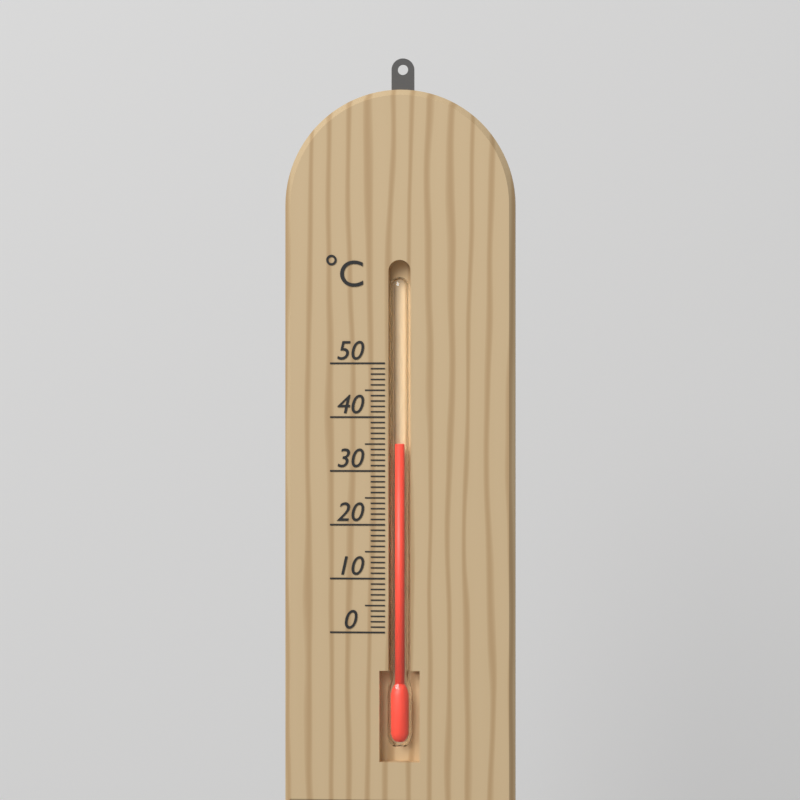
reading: 35 °C
